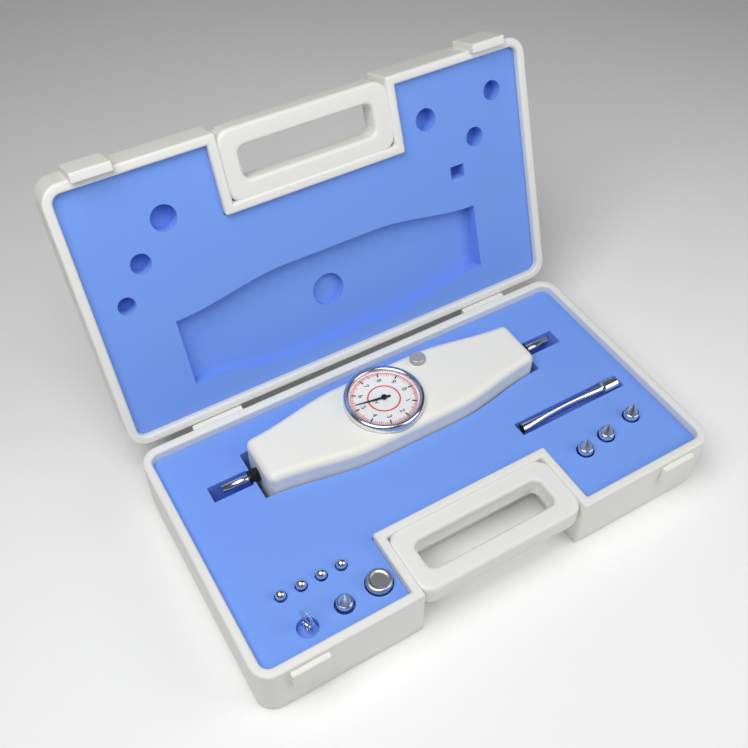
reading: 5.3 N
